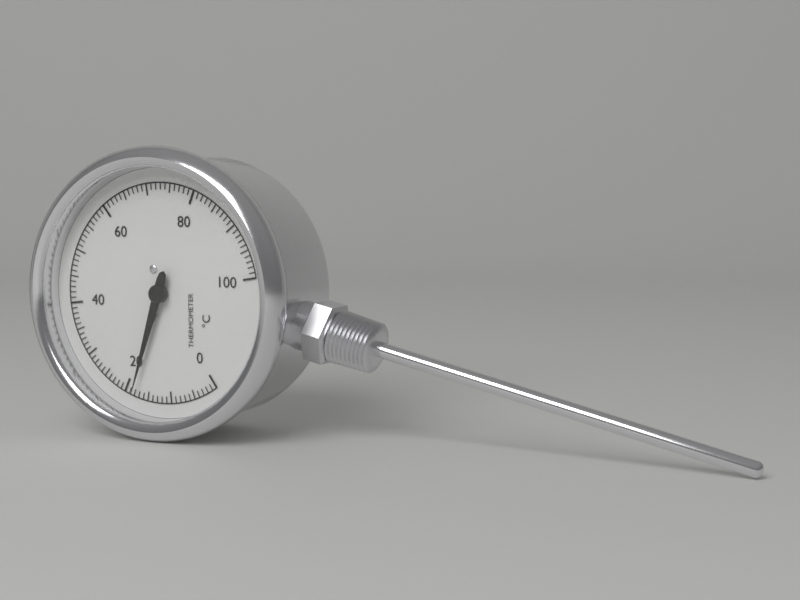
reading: 18 °C
